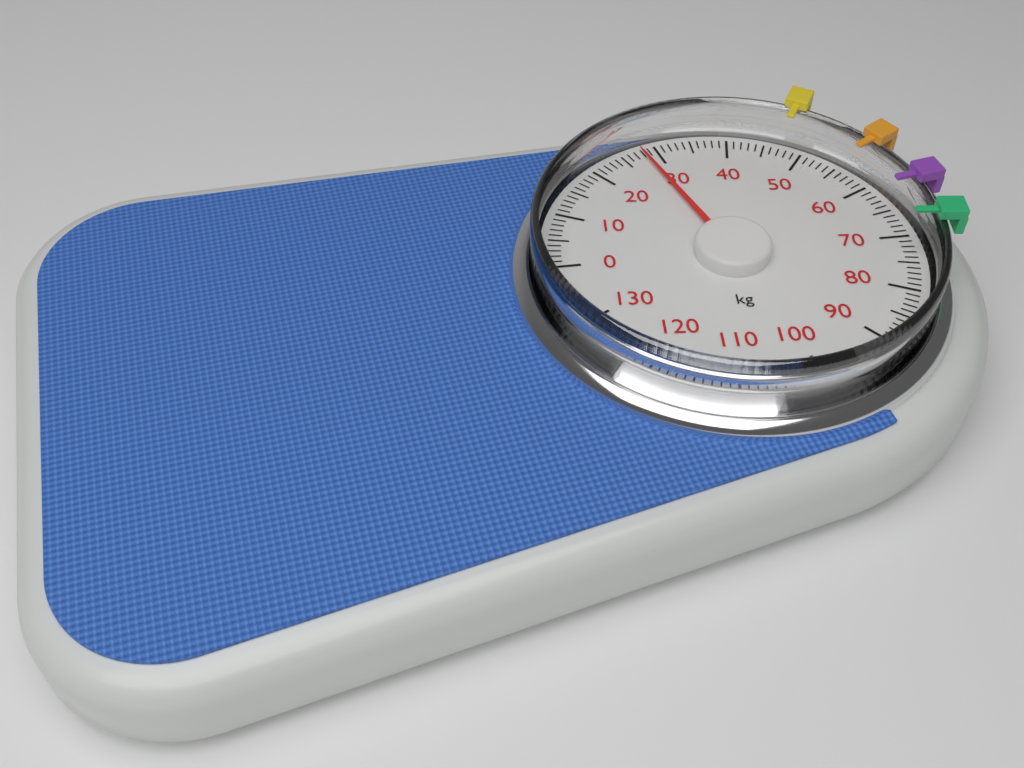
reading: 28 kg
